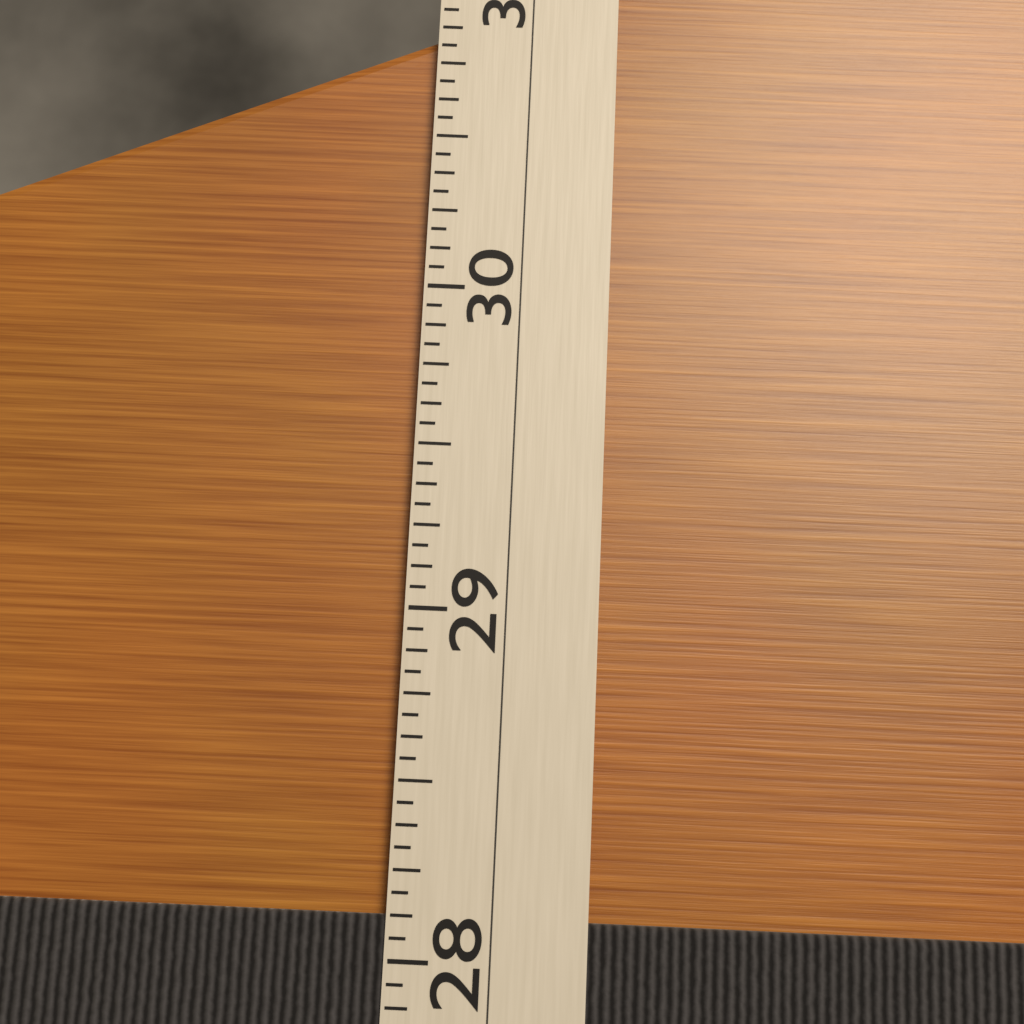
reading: 28.1250 (no unit)
